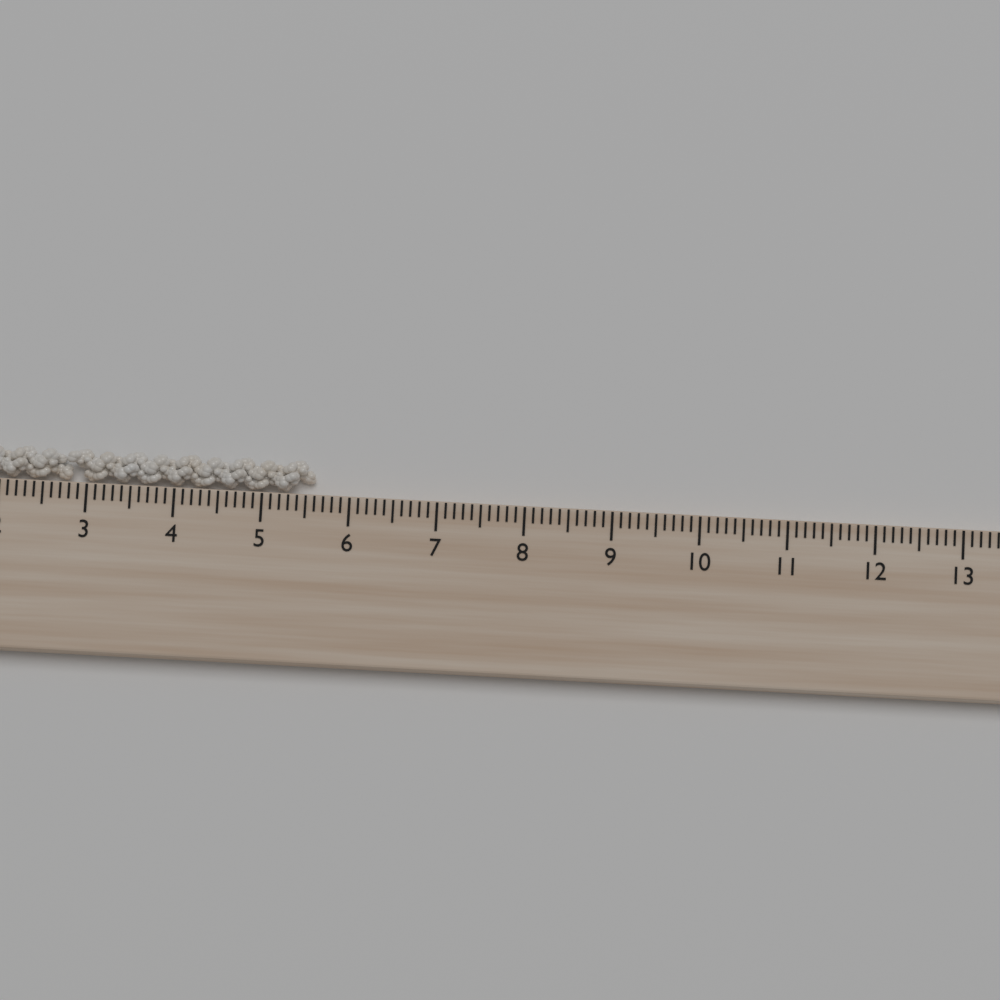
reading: 5.6 cm
